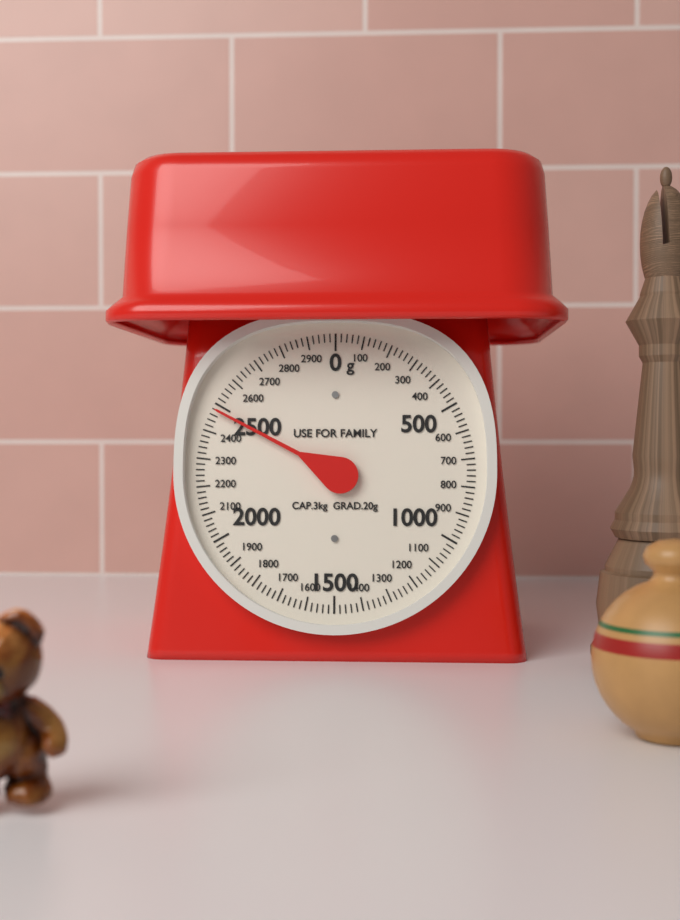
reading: 2480 g
